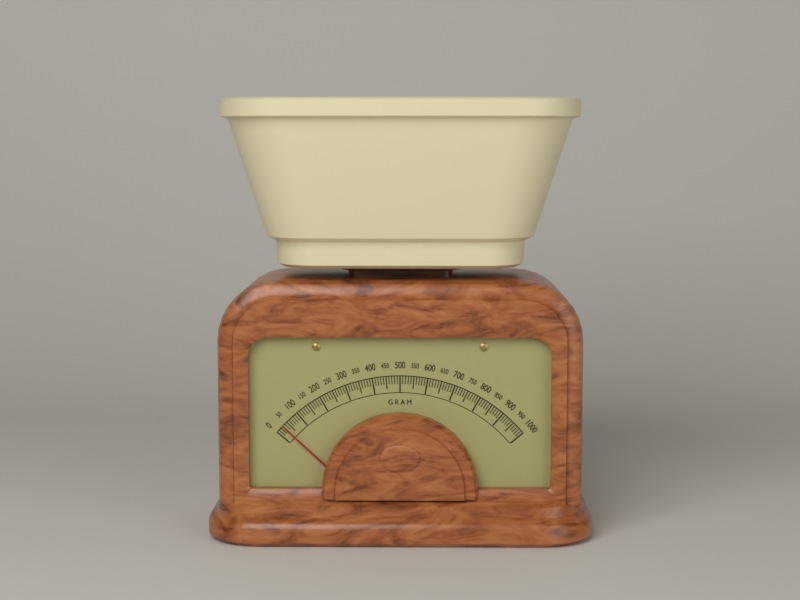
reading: 30 g
